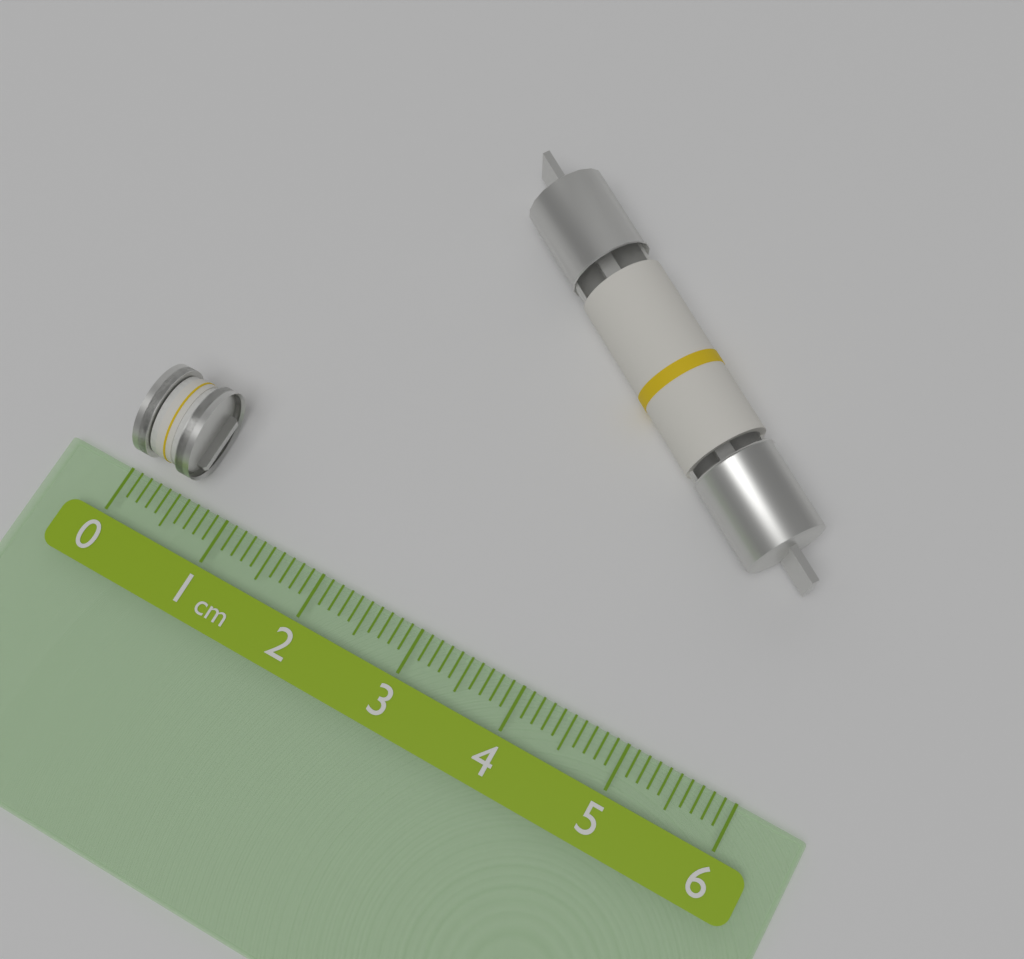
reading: 0.6 cm
